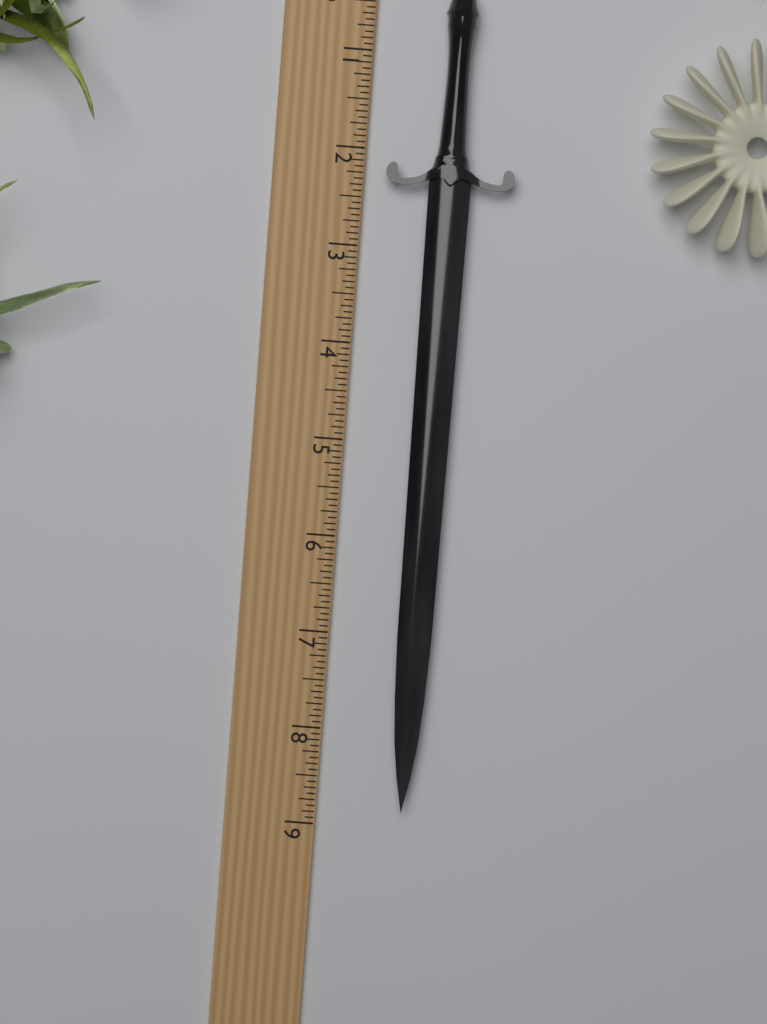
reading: 8.8125 inch
